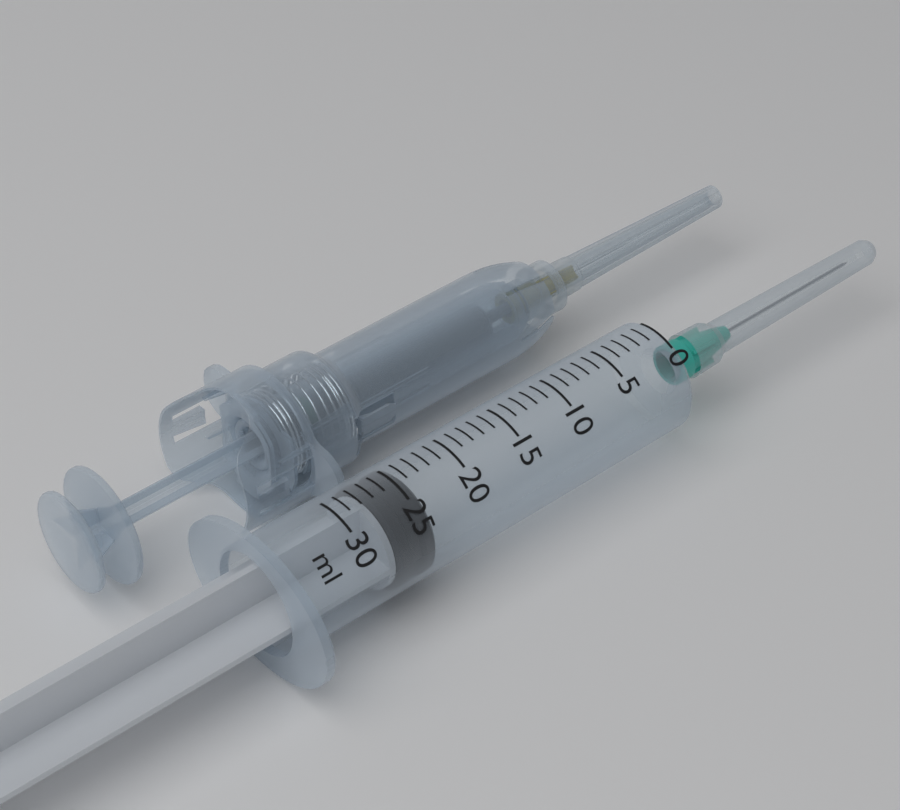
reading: 24 ml
